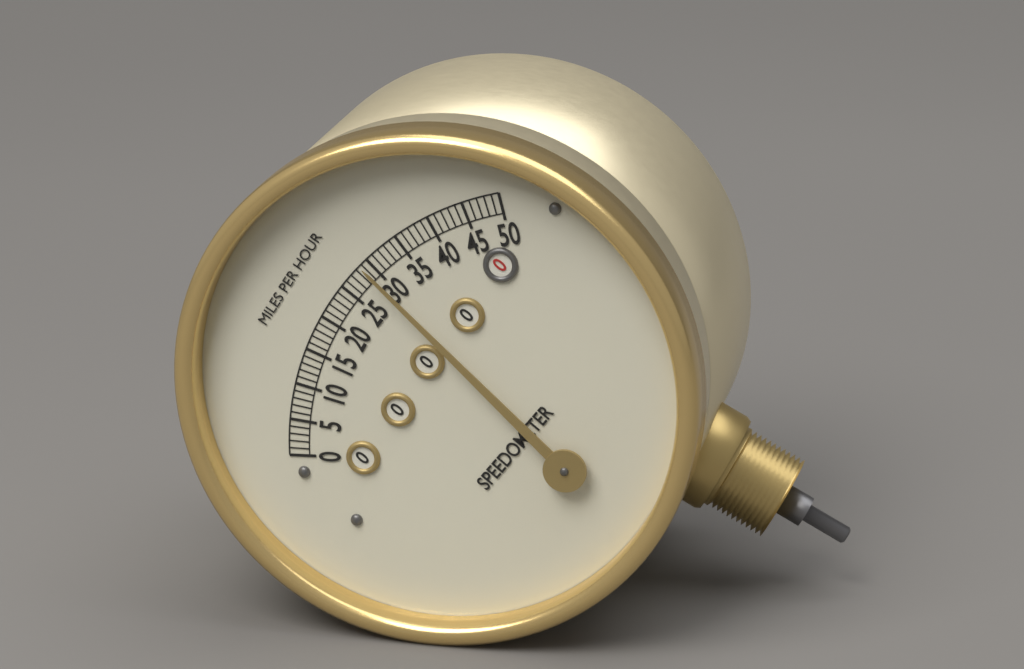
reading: 29 mph
